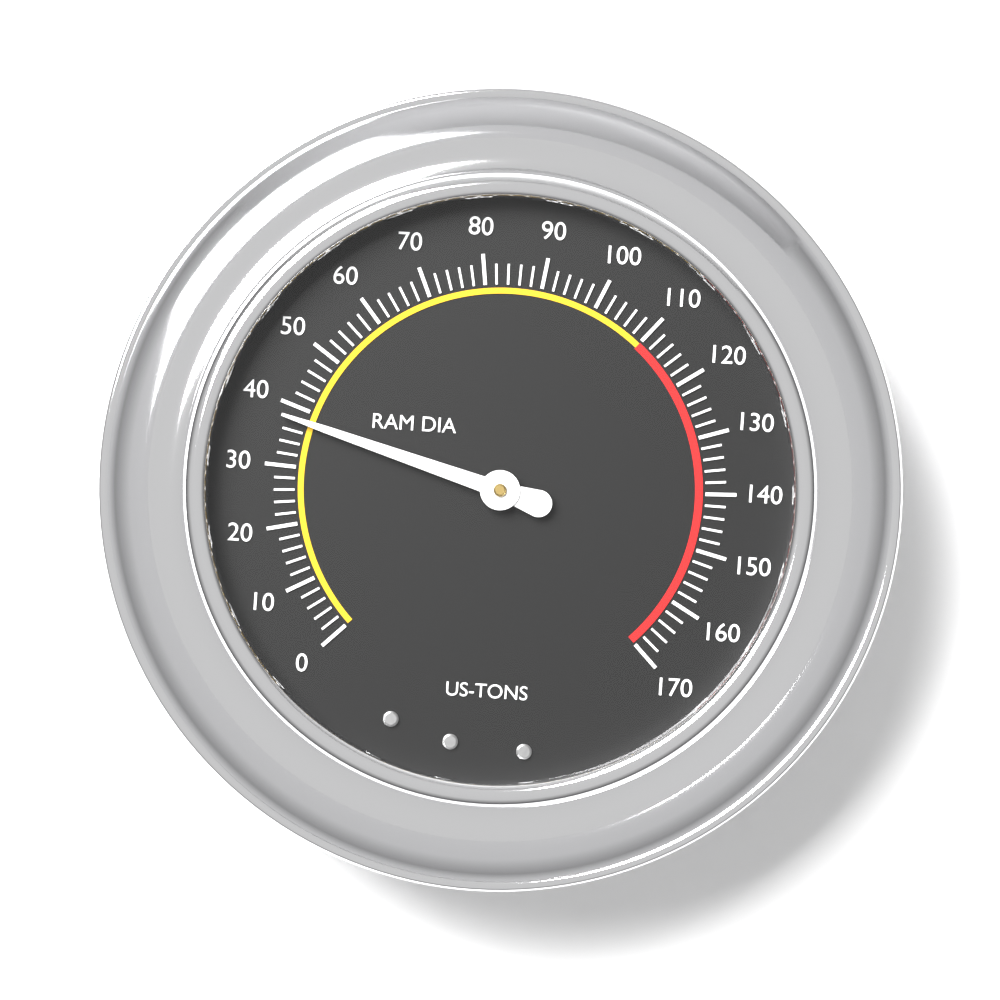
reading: 38 US-TONS
